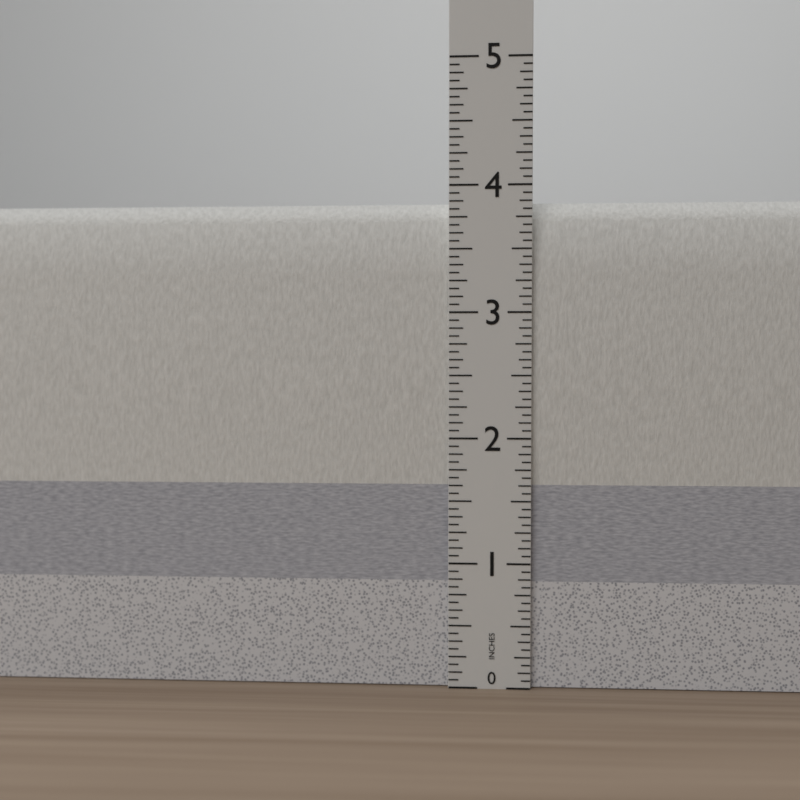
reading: 3.8750 in
